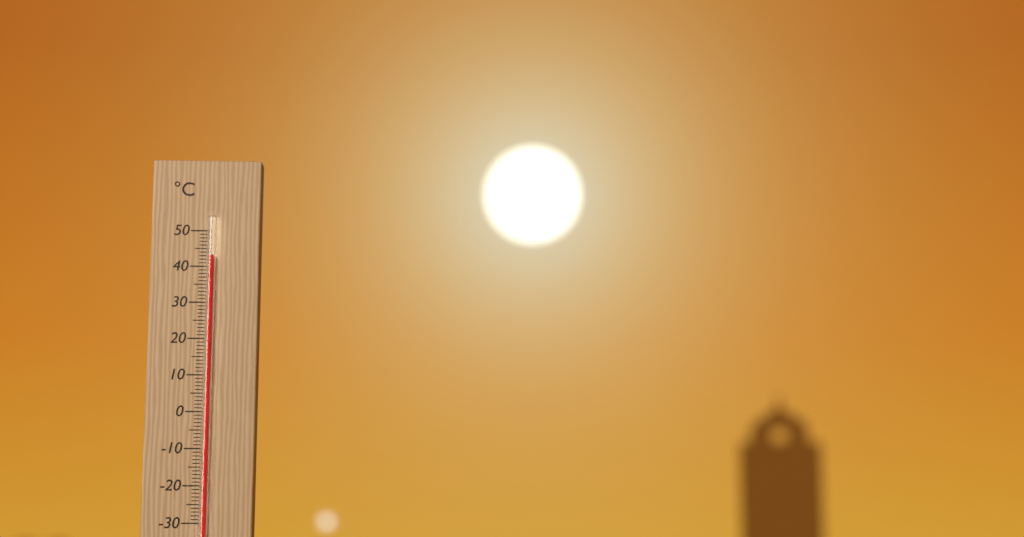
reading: 43 °C
